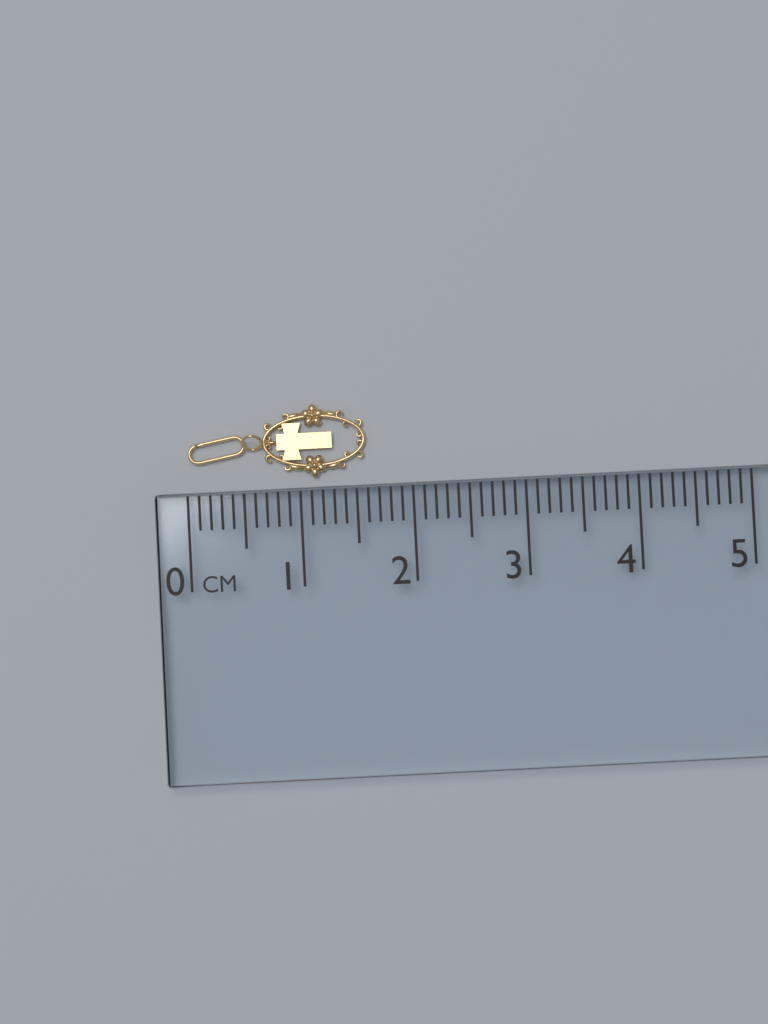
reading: 1.6 cm
